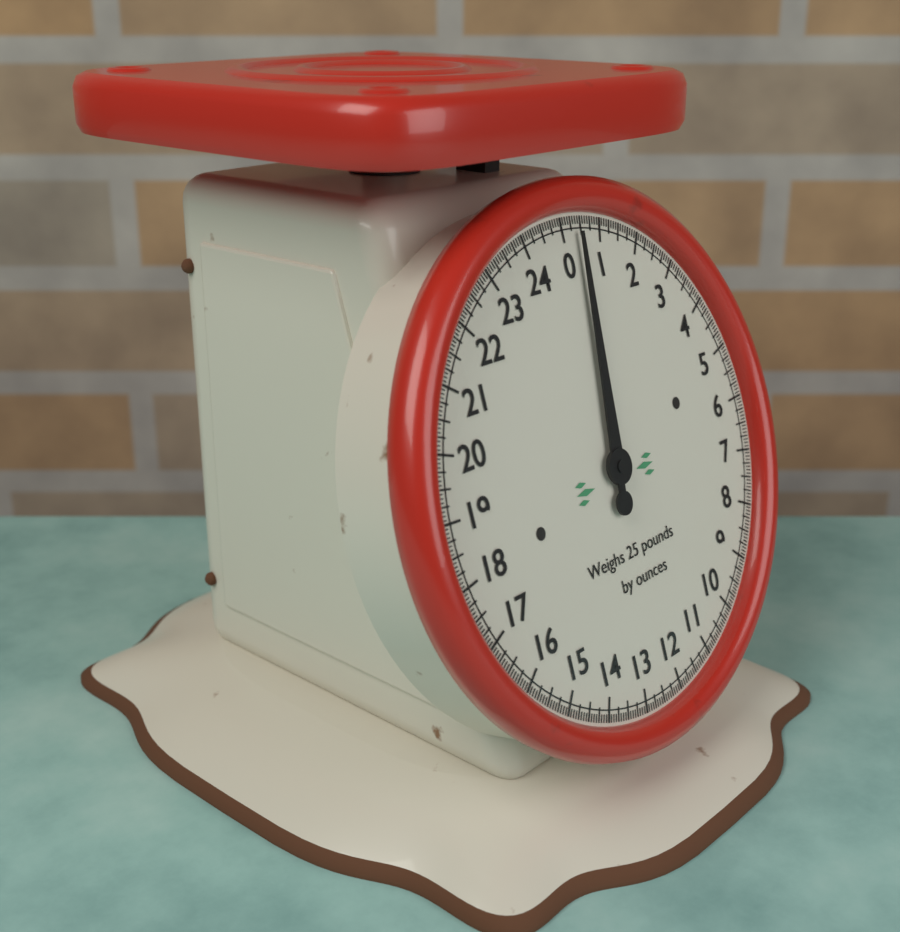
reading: 0.4000 lb
